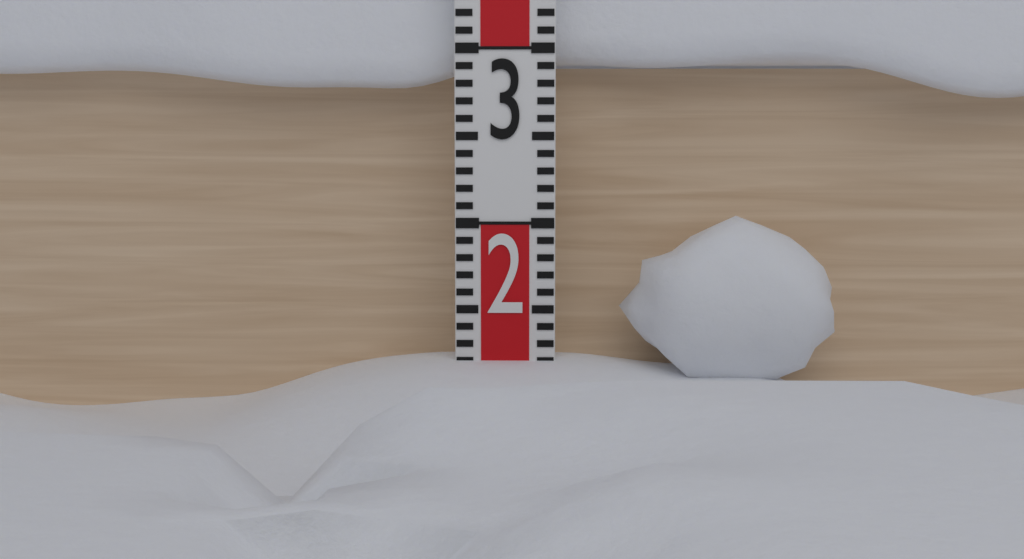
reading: 1.2 (no unit)
